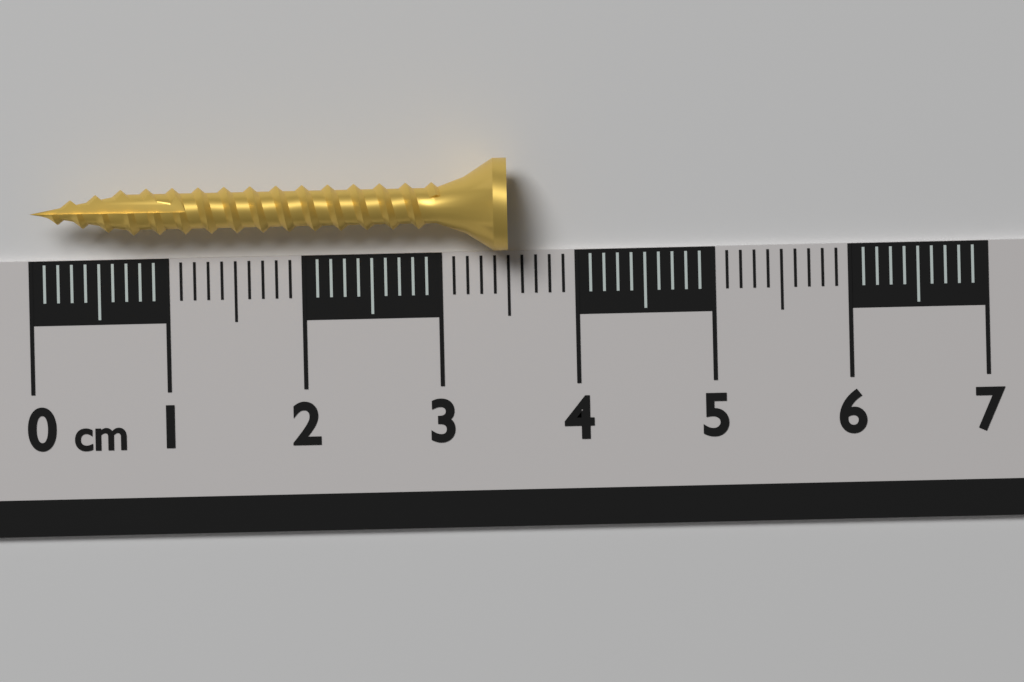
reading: 3.5 cm
